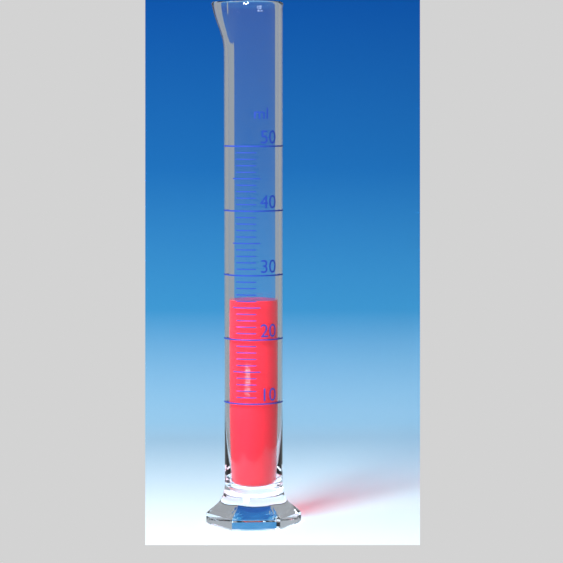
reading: 26 ml
